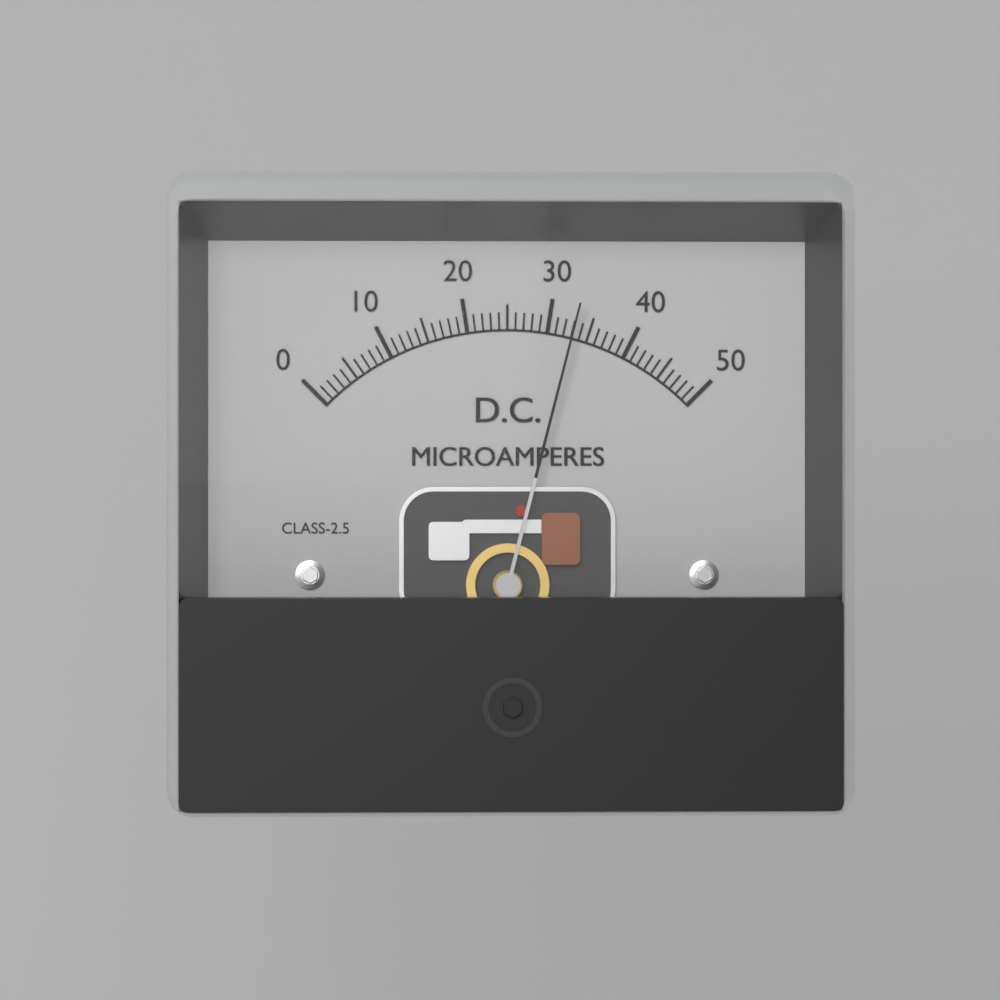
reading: 33 µA
